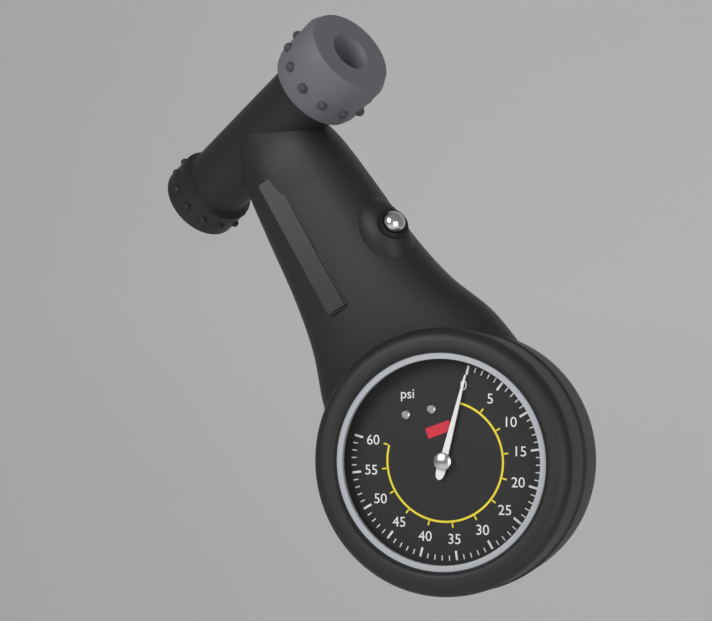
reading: 0 psi
